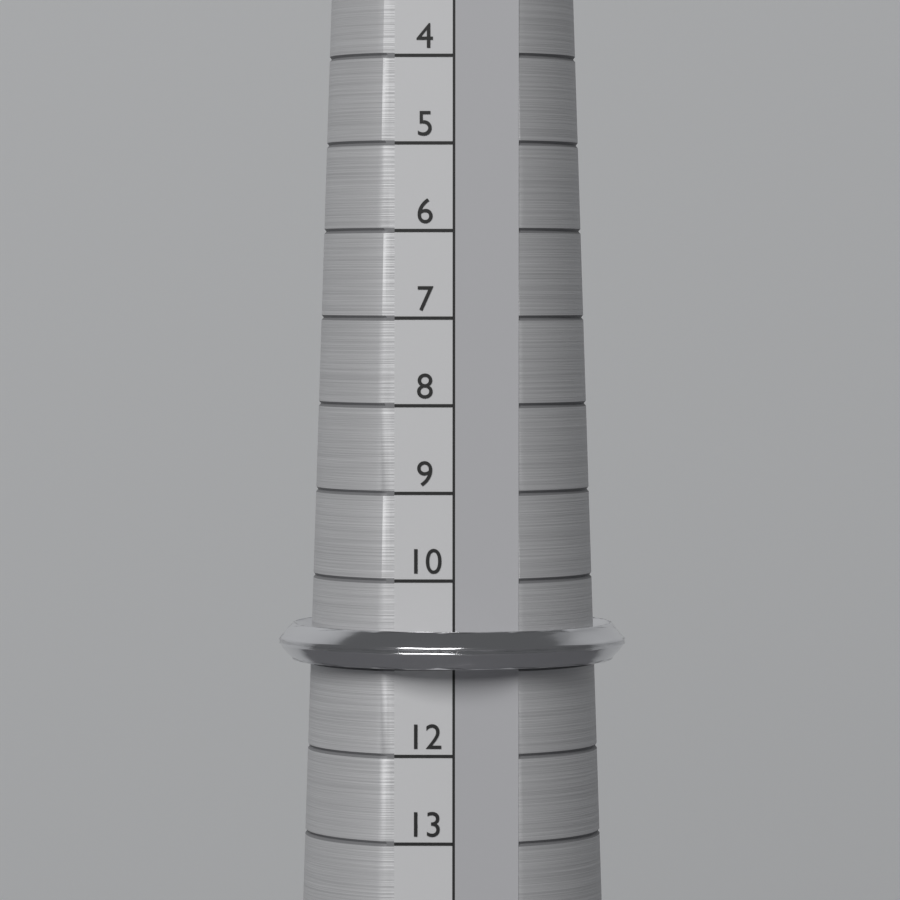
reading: 11 (no unit)
